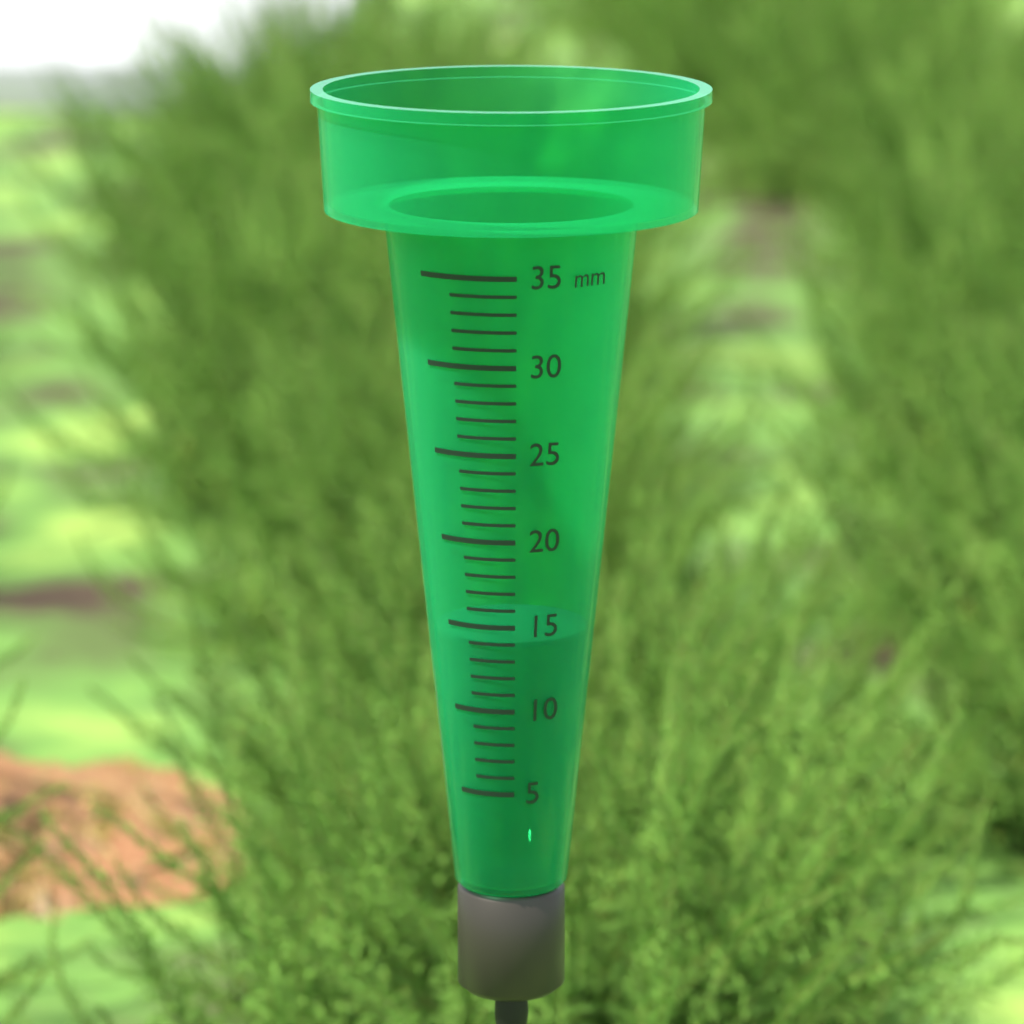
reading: 14 mm
